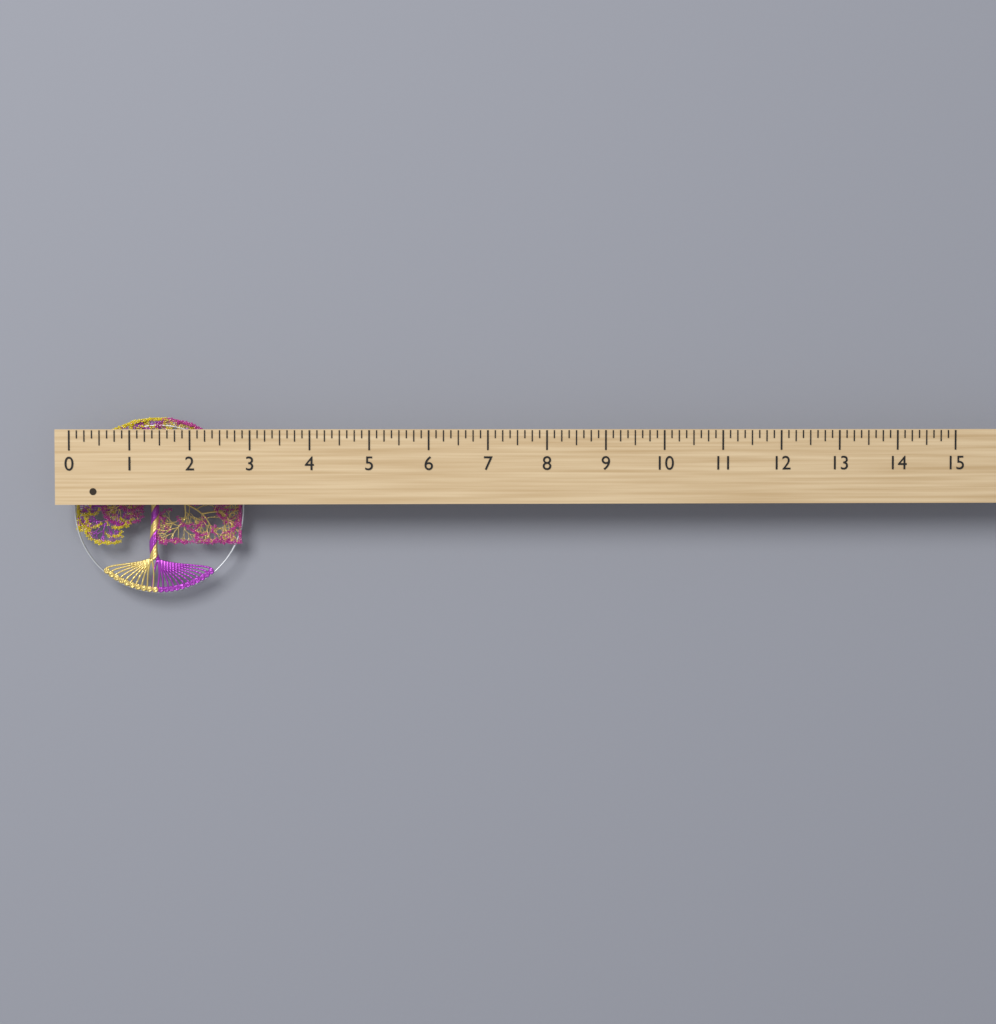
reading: 2.875 (no unit)
